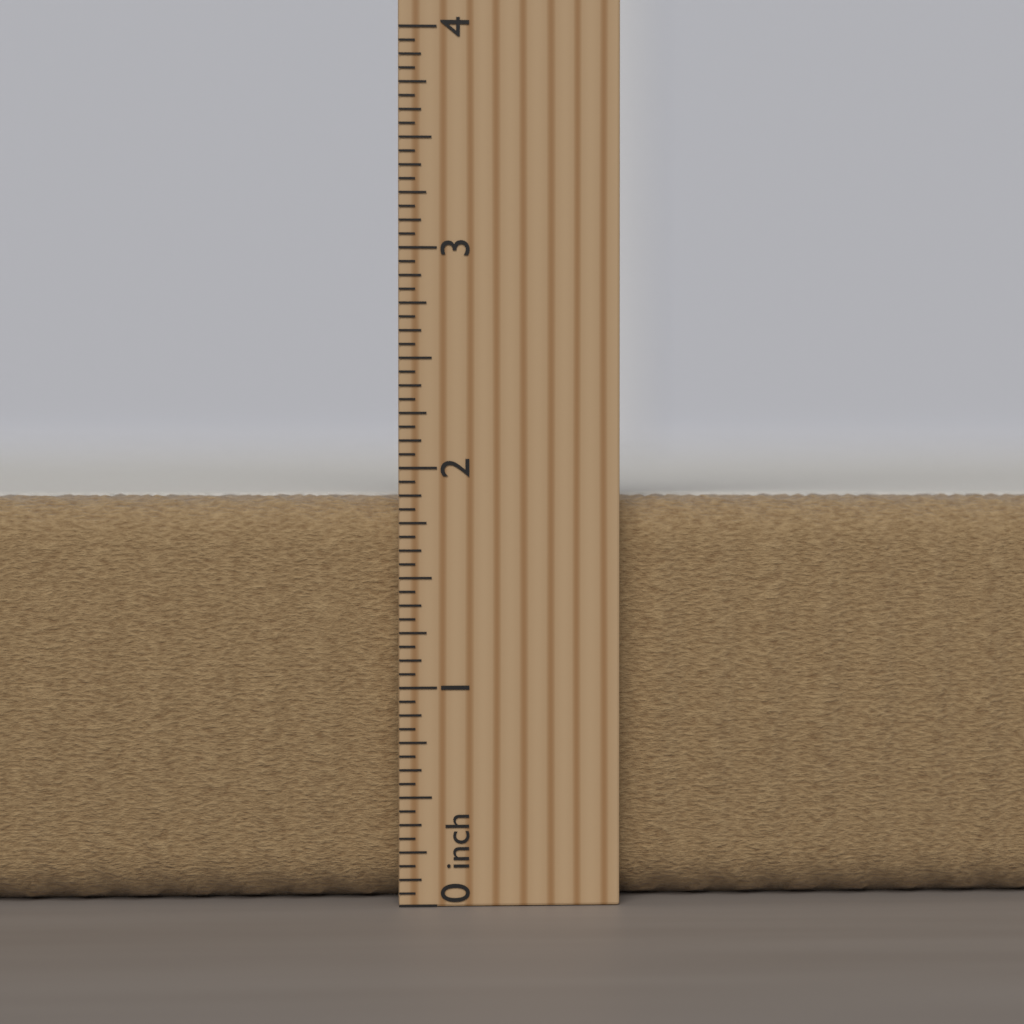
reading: 1.8750 inch
